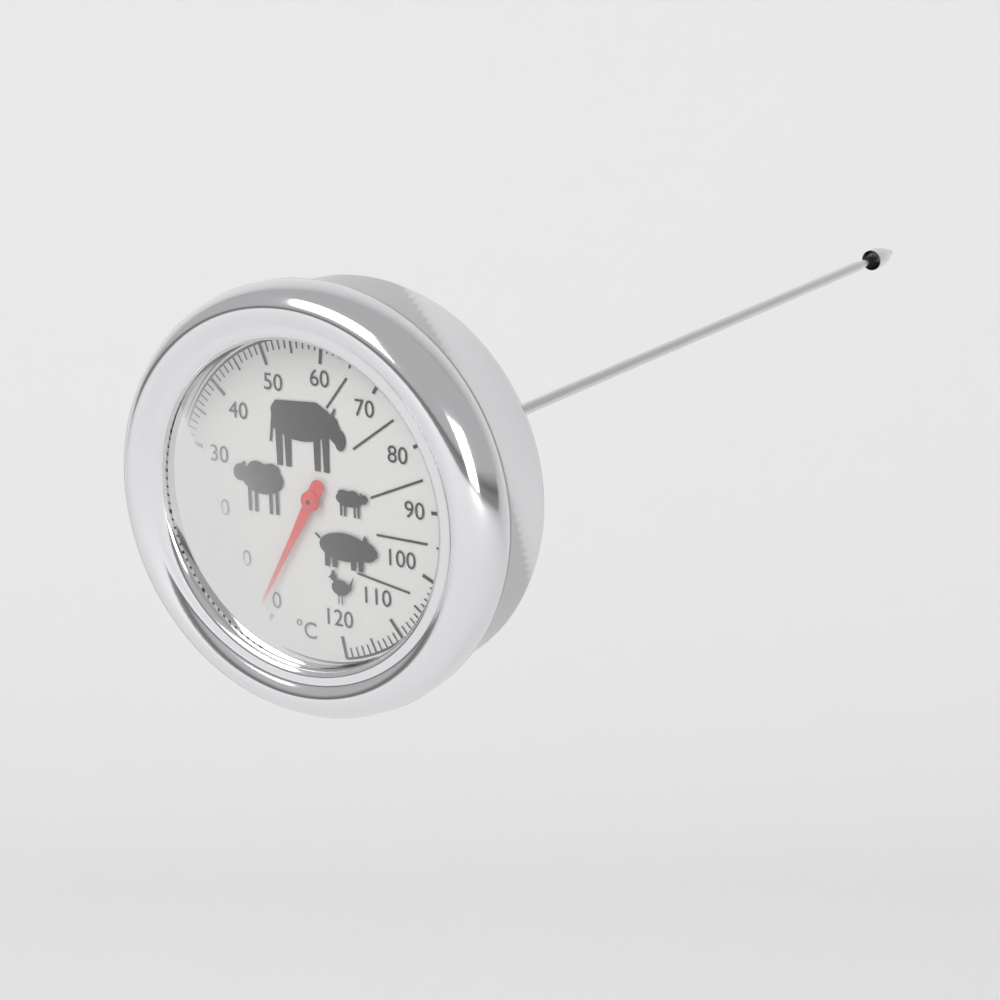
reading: 2 °C
